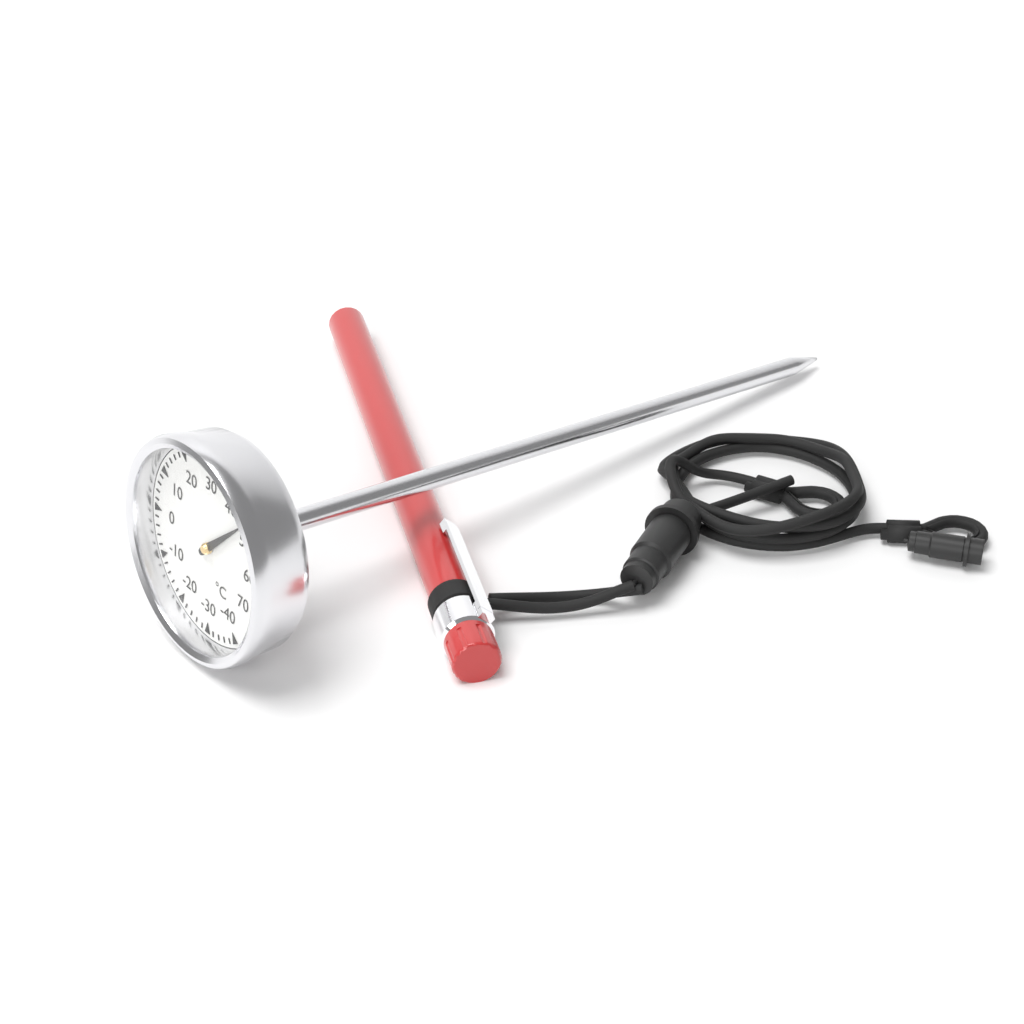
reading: 46 °C
